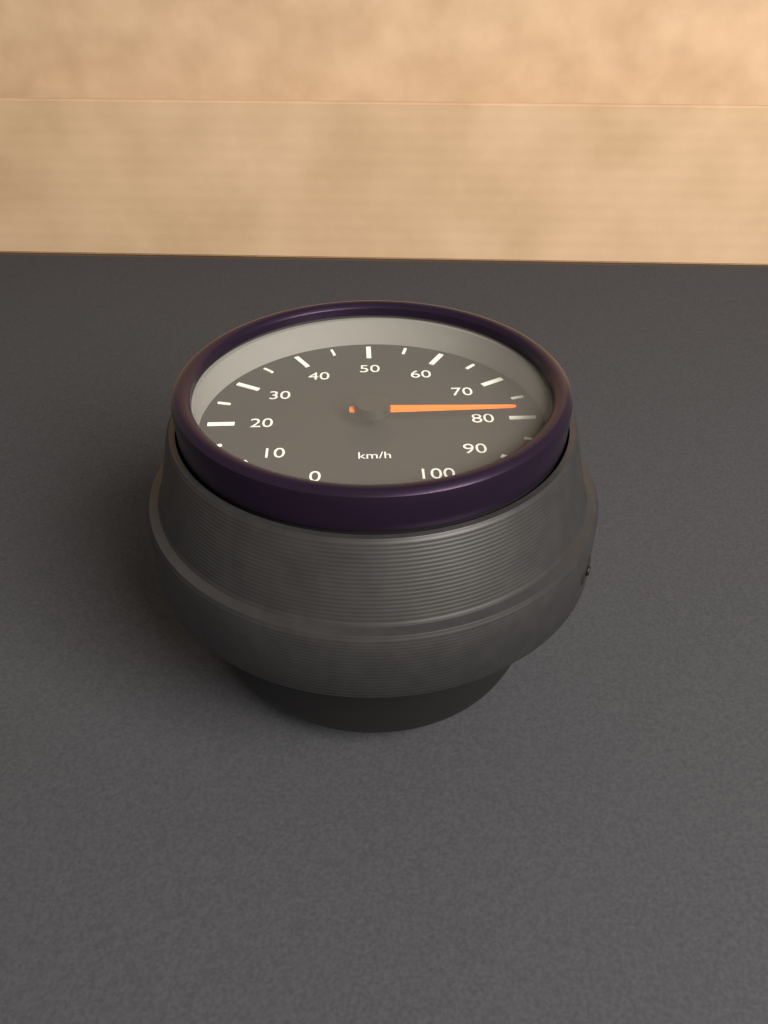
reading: 80 km/h
